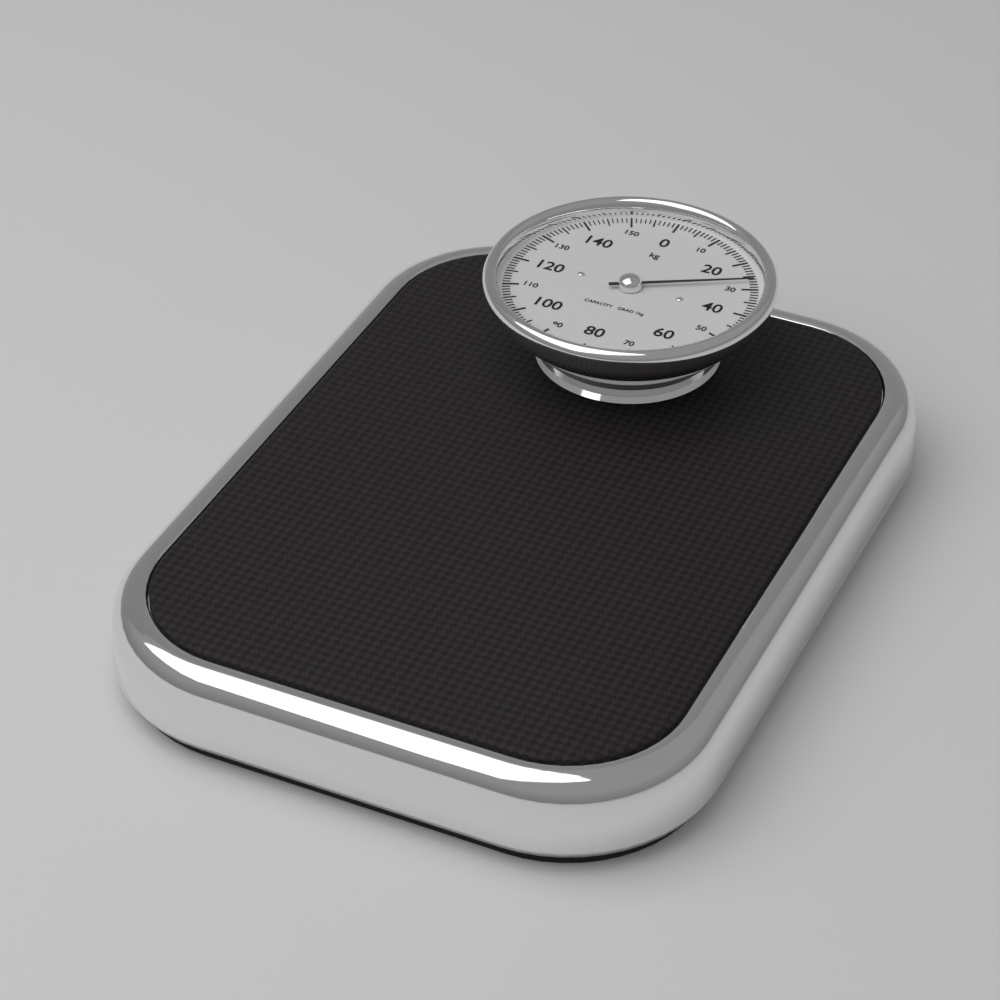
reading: 27 kg
